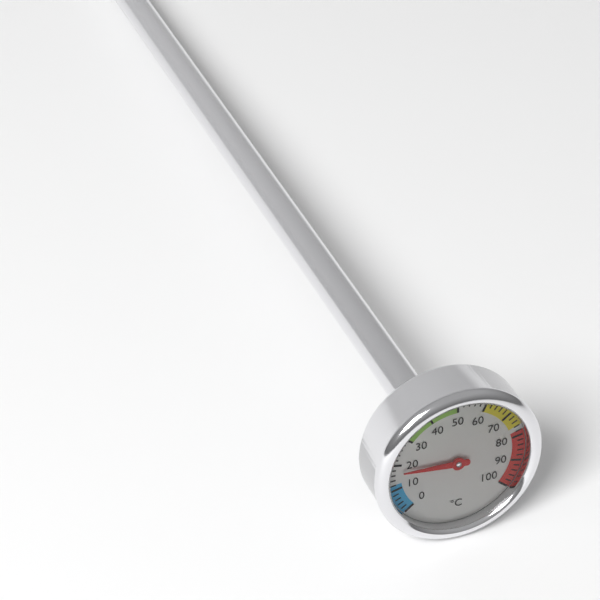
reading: 17 °C
